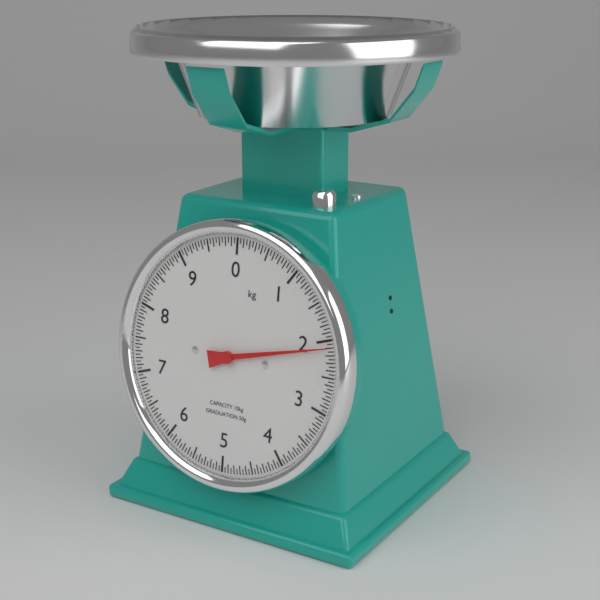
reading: 2.10 kg
